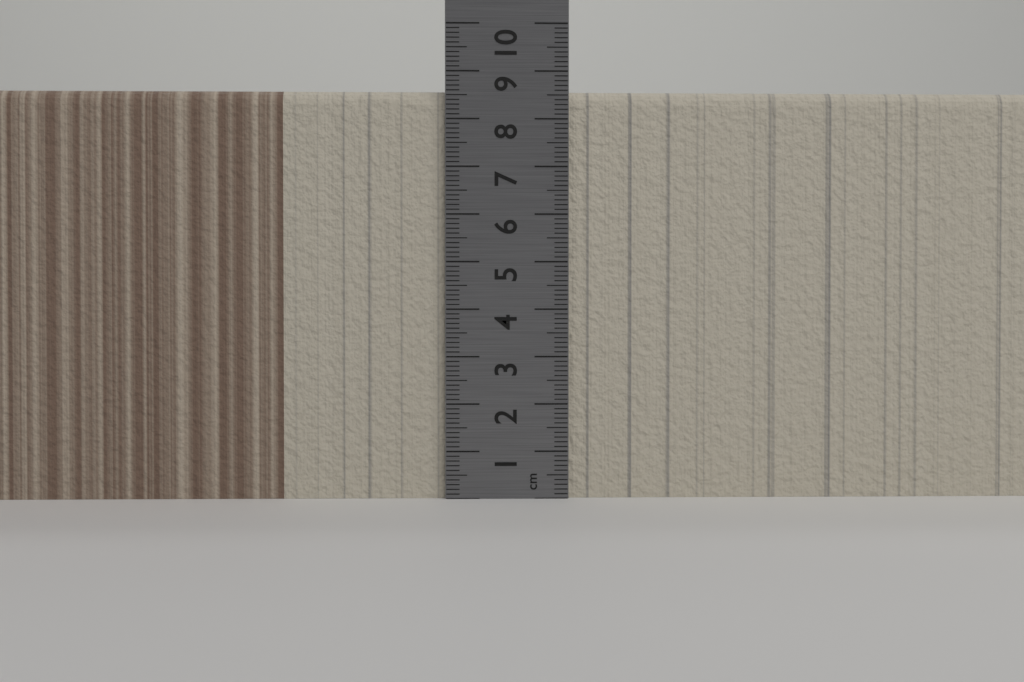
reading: 8.6 cm
